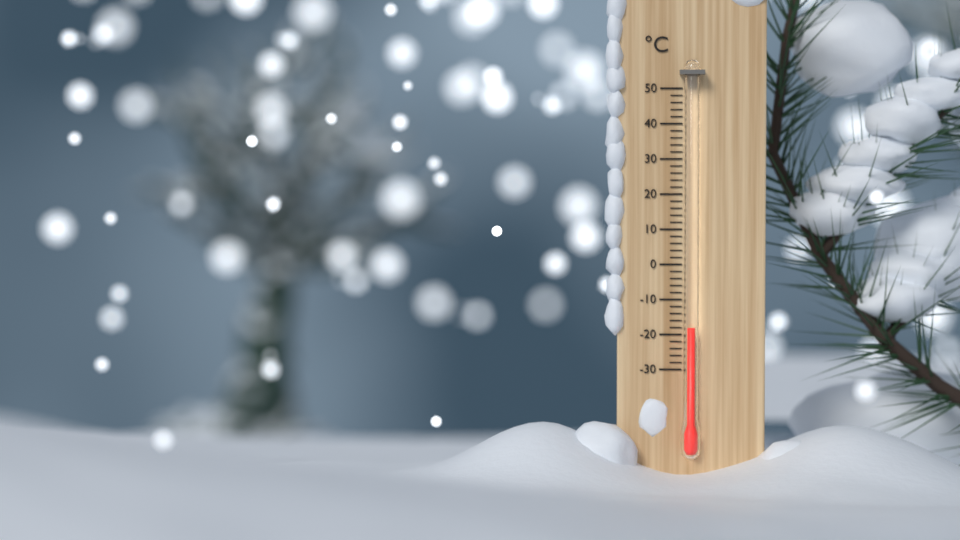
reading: -18 °C
